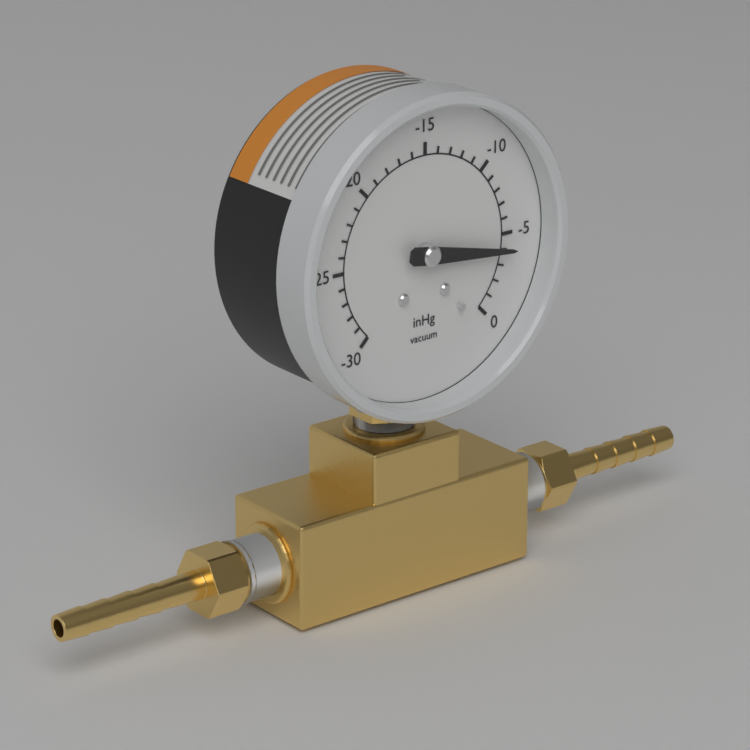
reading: -4 inHg
